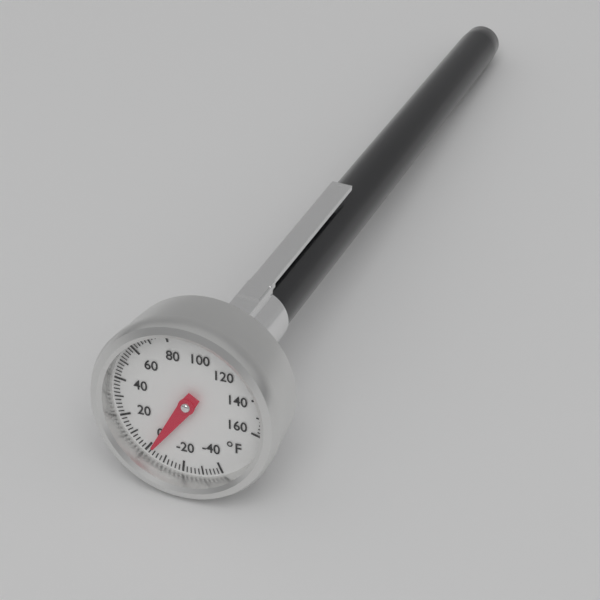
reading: -2 °F
